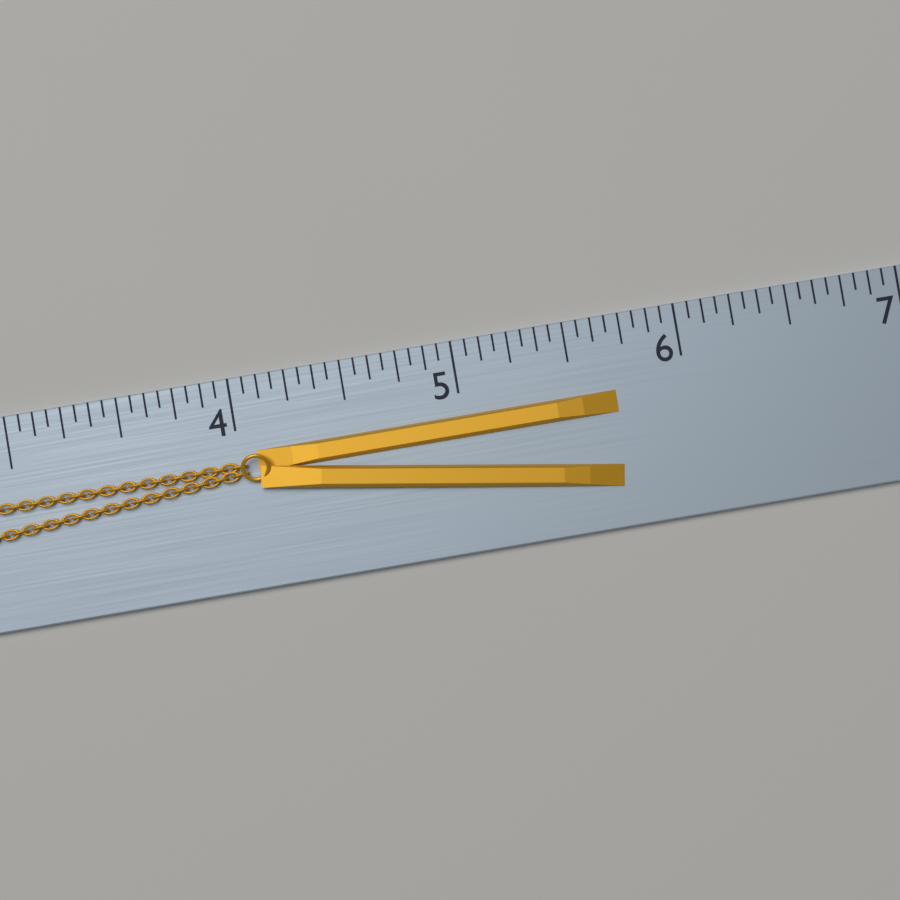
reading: 5.6875 (no unit)
